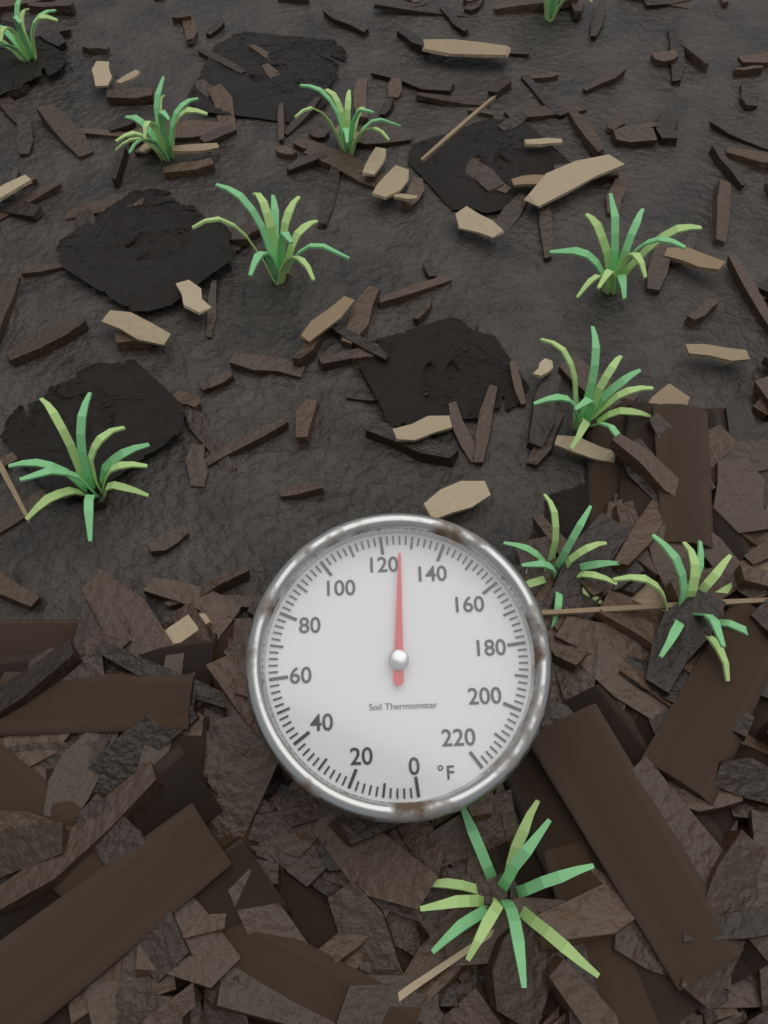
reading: 126 °F
